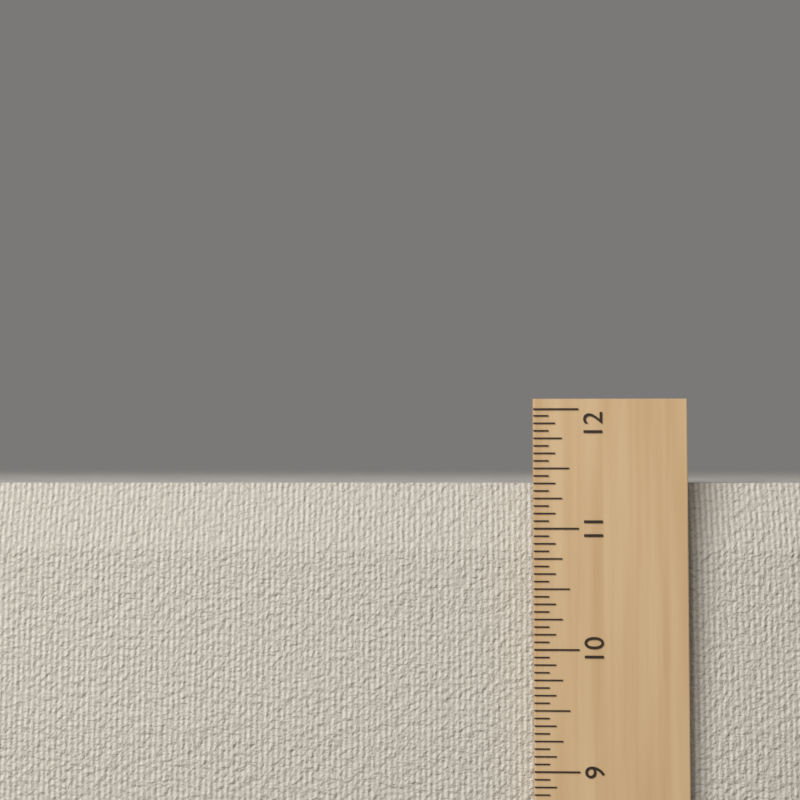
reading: 11.3750 in
